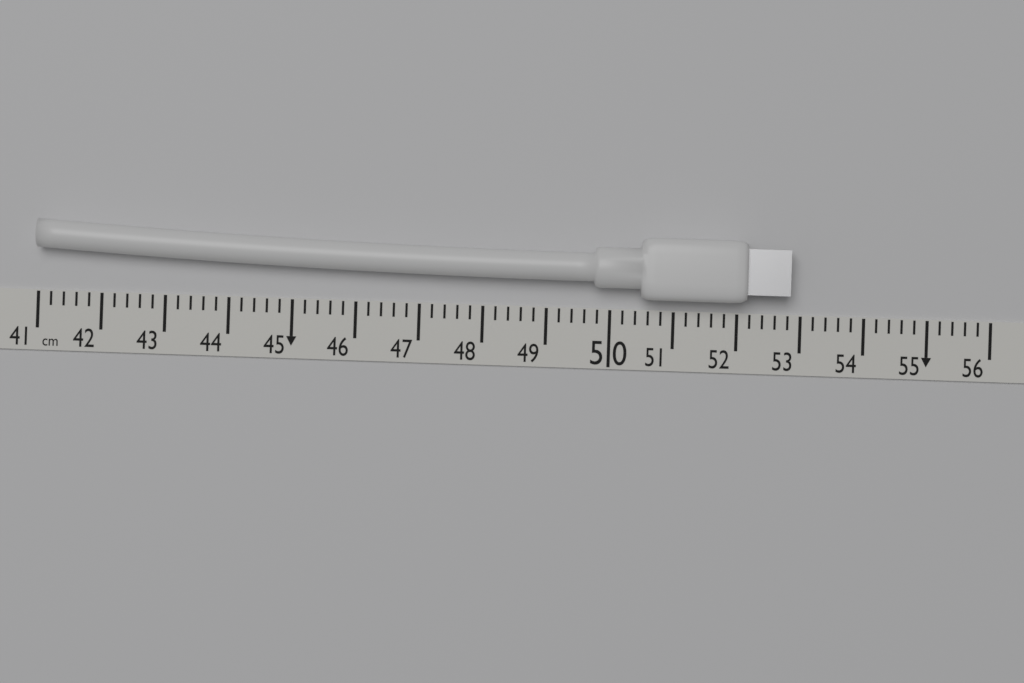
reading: 52.8 cm
